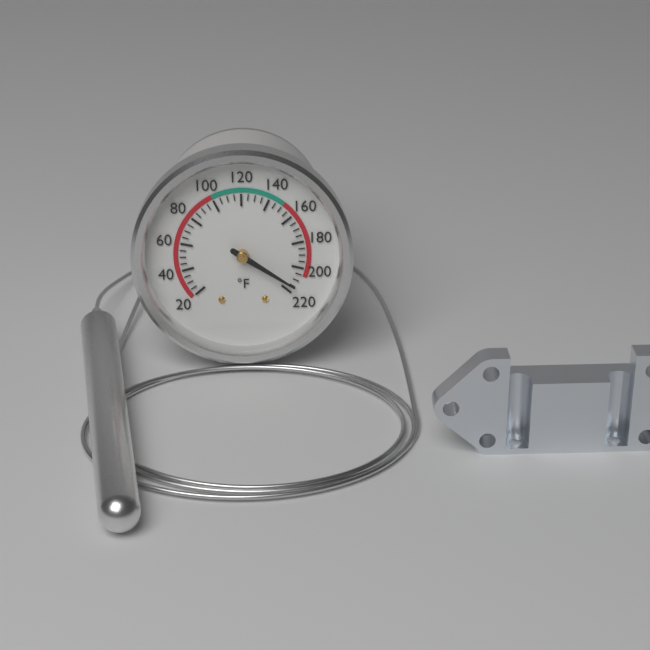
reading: 215 °F
